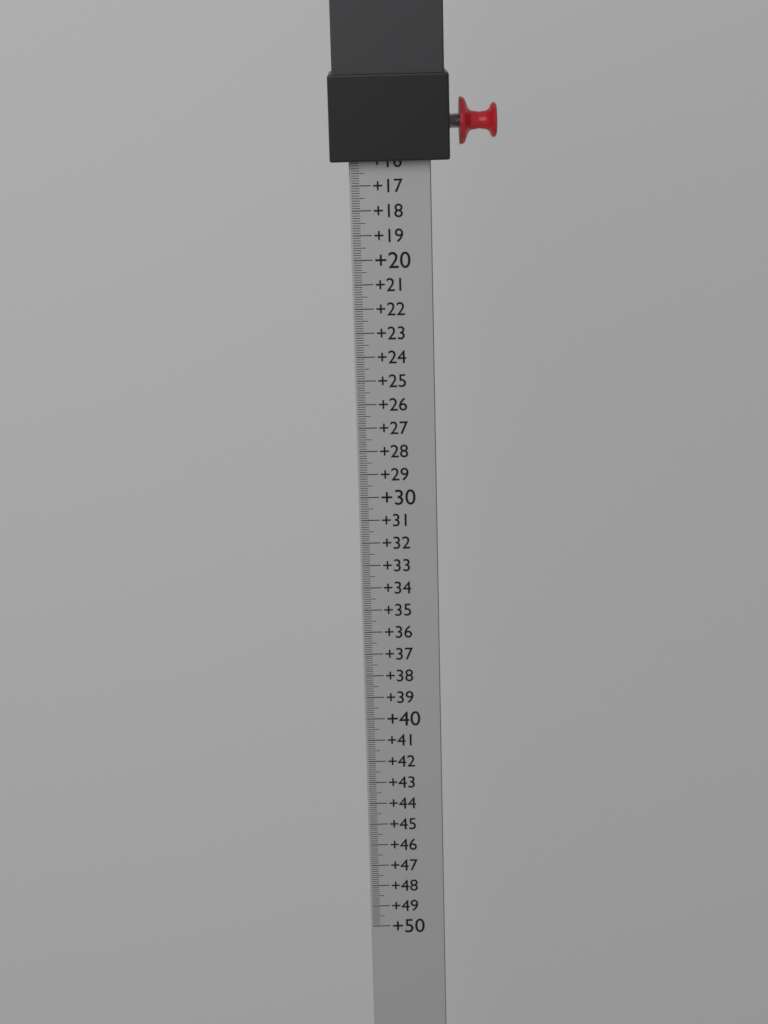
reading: 16.0 (no unit)
